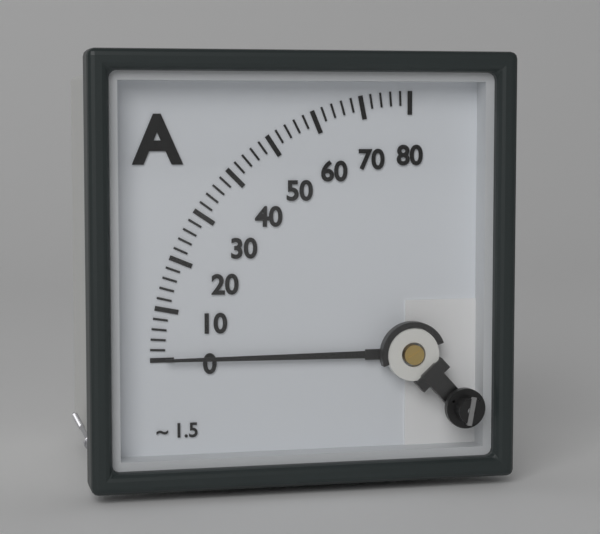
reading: 0 A
